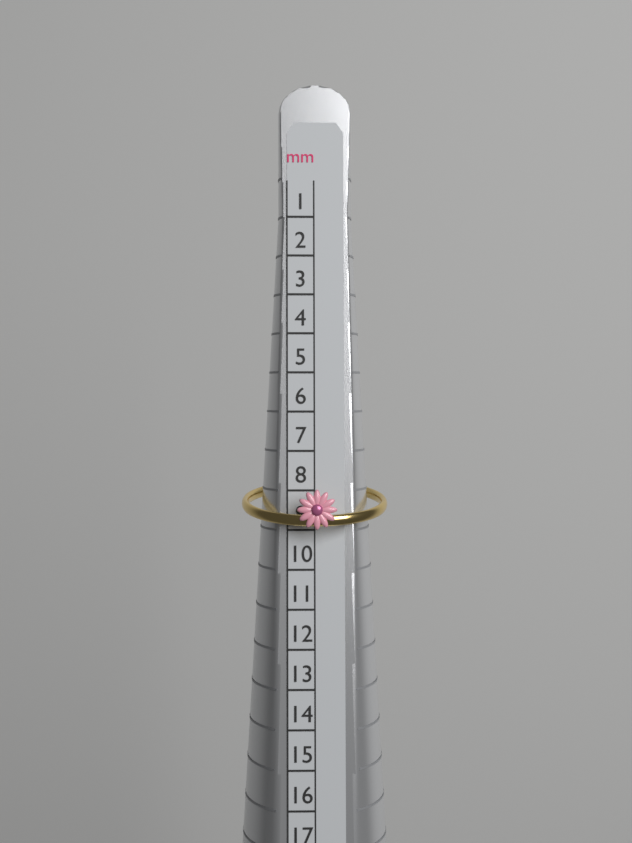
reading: 9 mm
